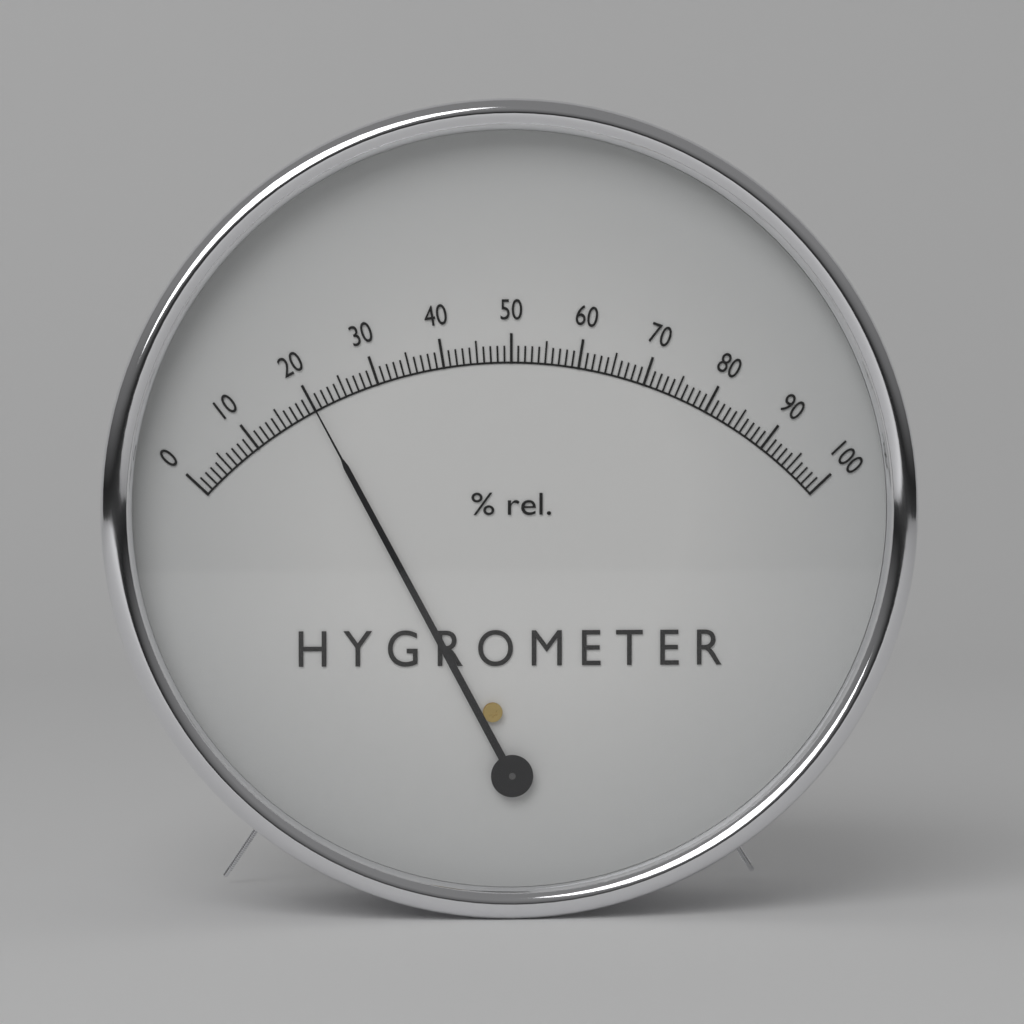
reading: 20 %
